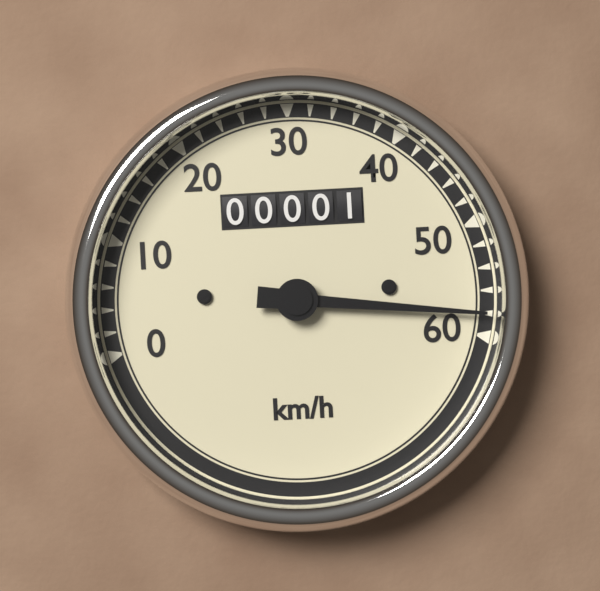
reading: 58 km/h
